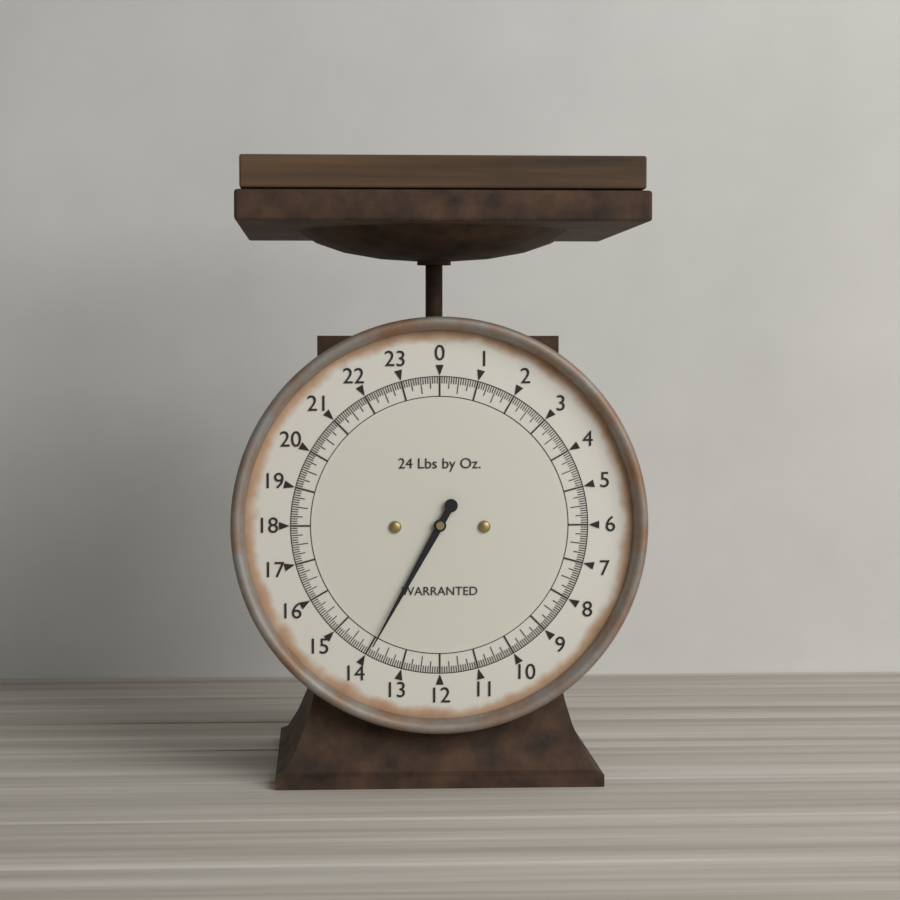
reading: 13.9375 lb
